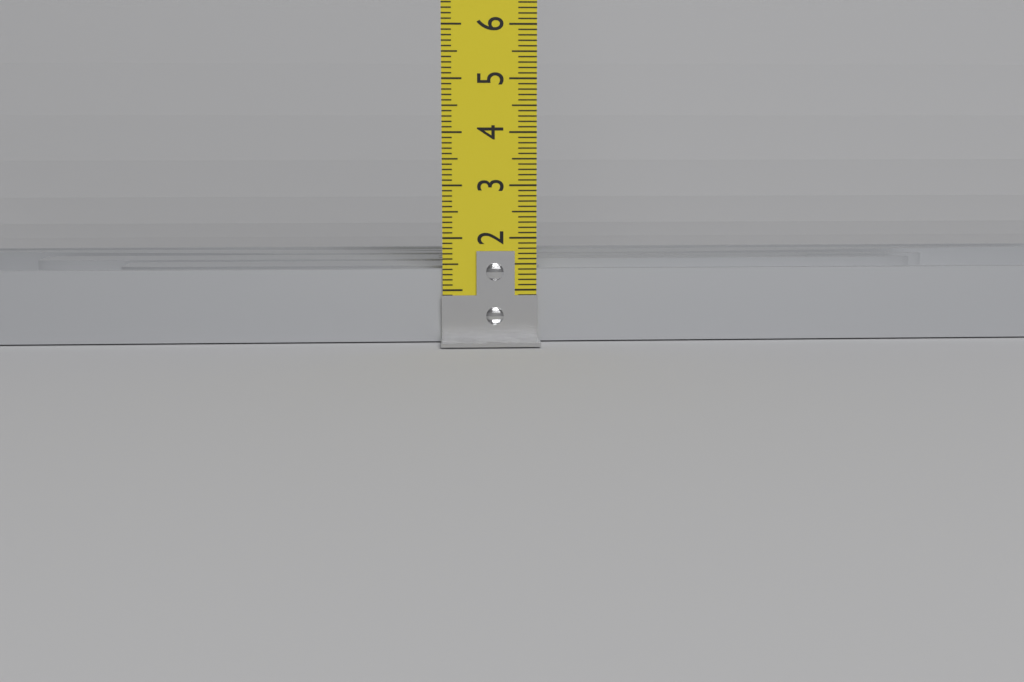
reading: 1.4 cm
